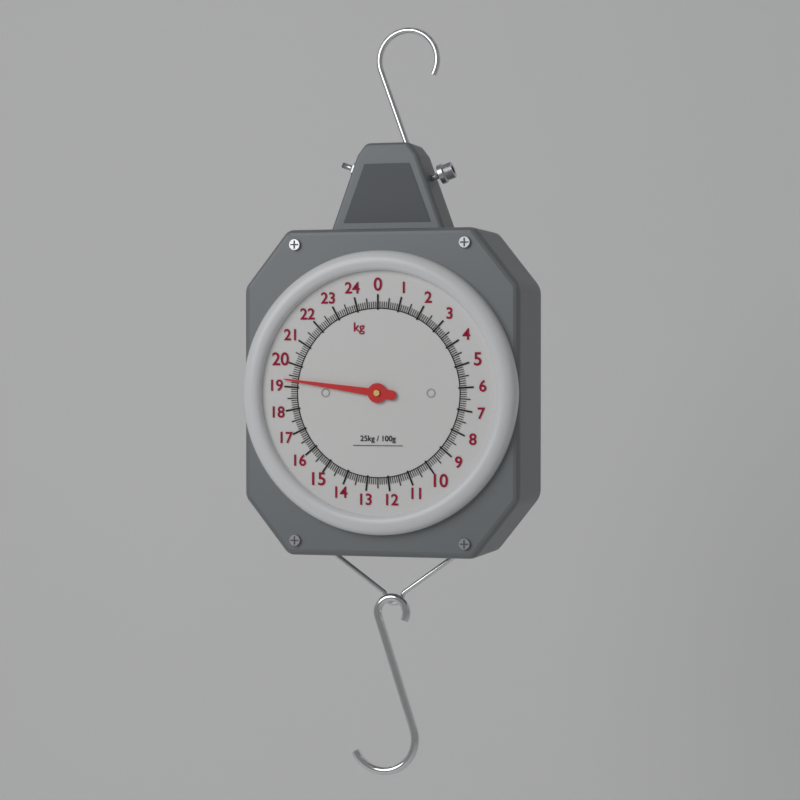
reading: 19.3 kg
